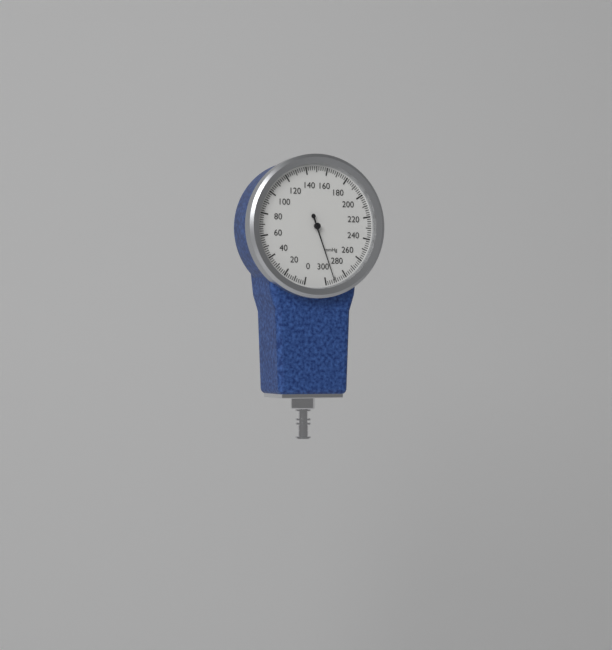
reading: 292 mmHg
